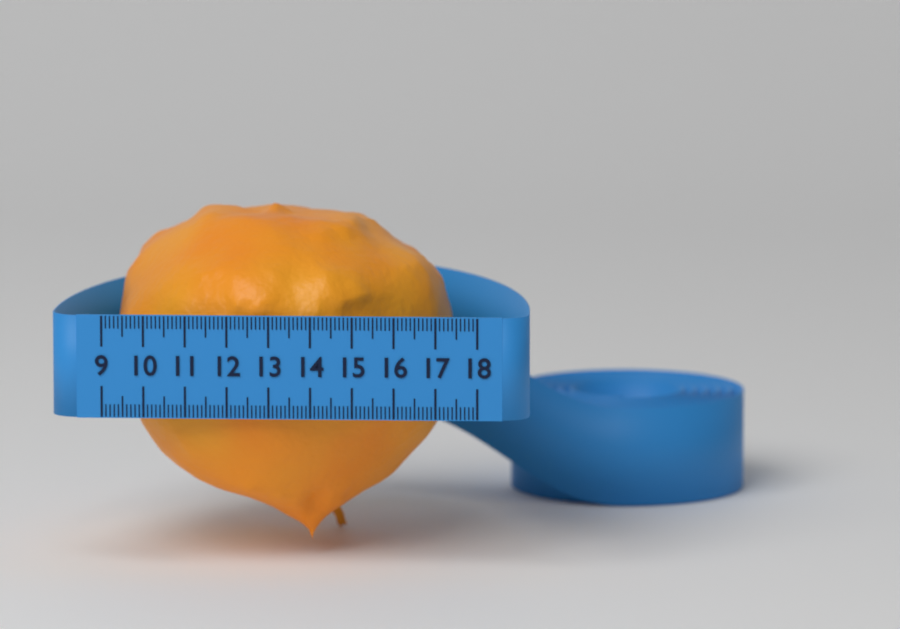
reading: 17.3 (no unit)
